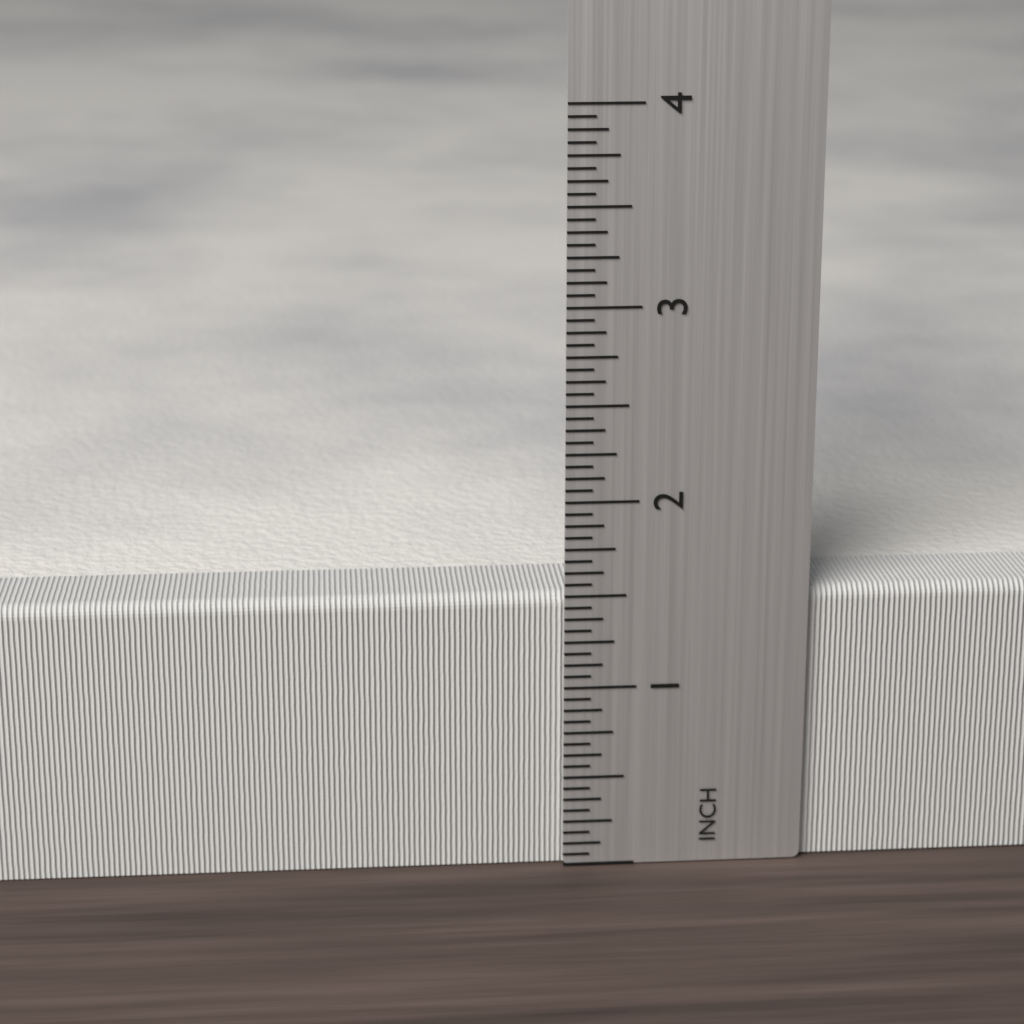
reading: 1.5000 inch
